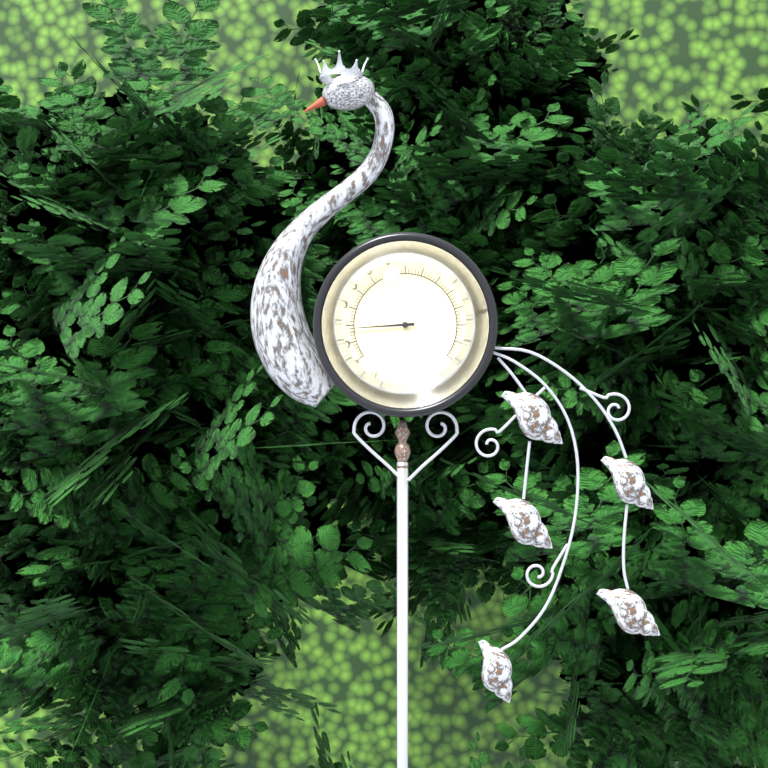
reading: -2 °F
